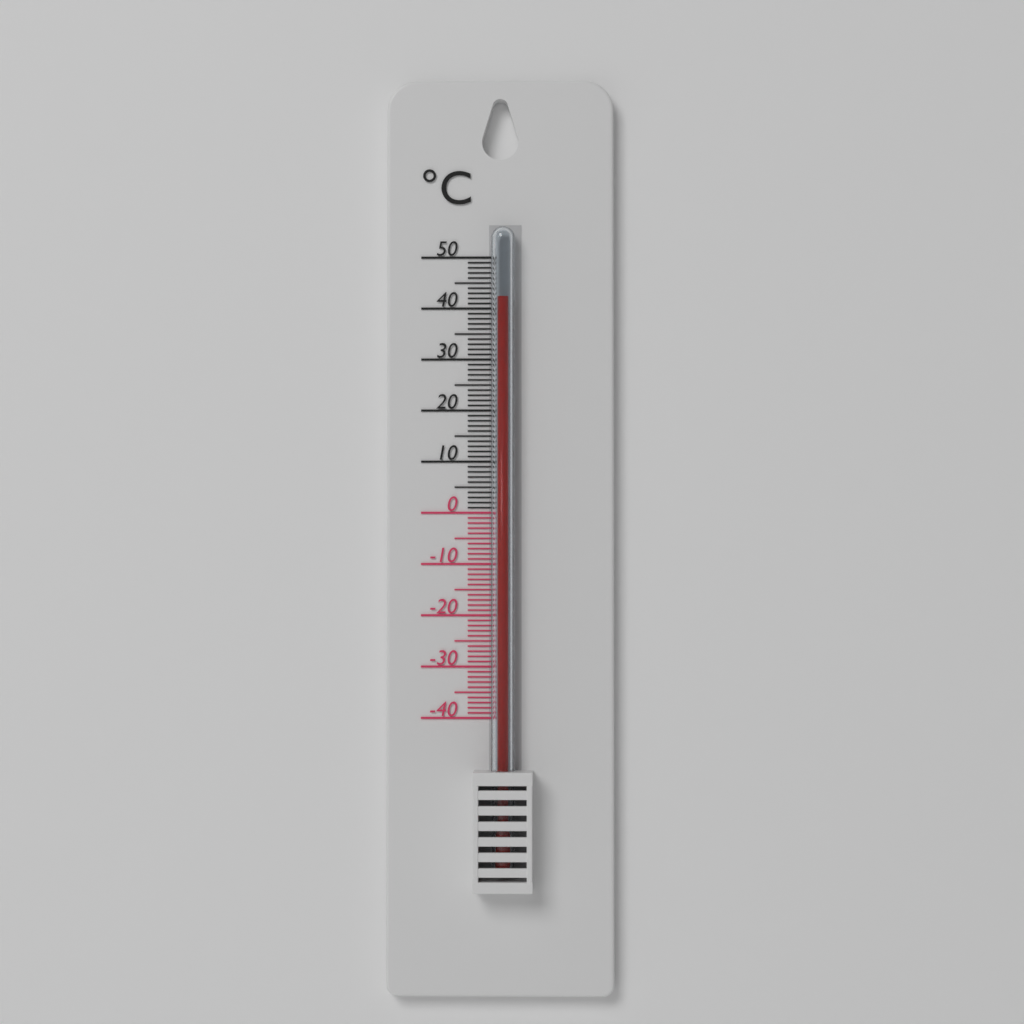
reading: 42 °C
